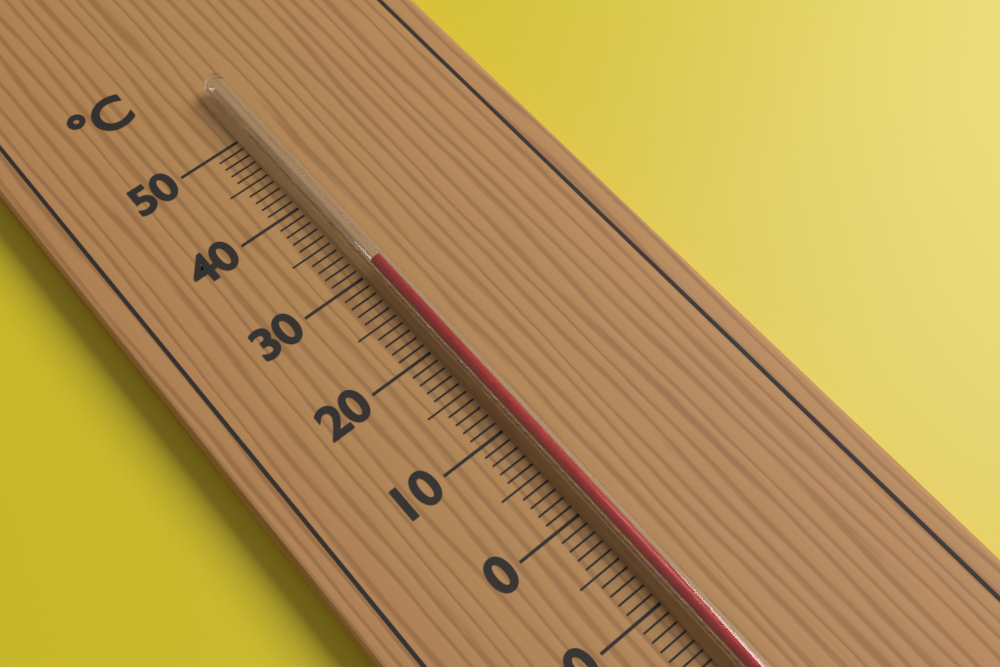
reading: 30 °C
